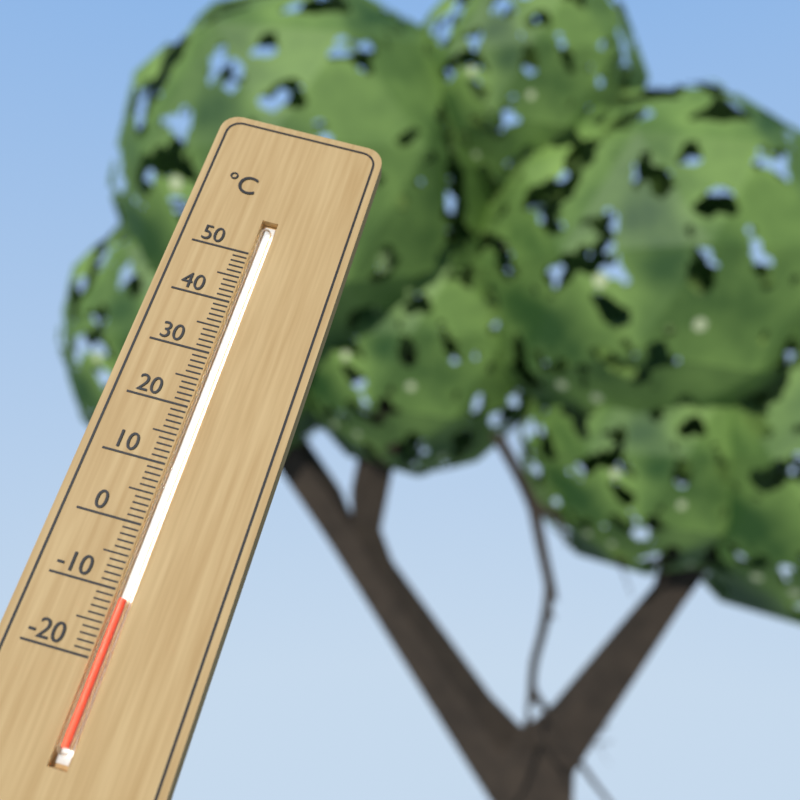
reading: -11 °C
